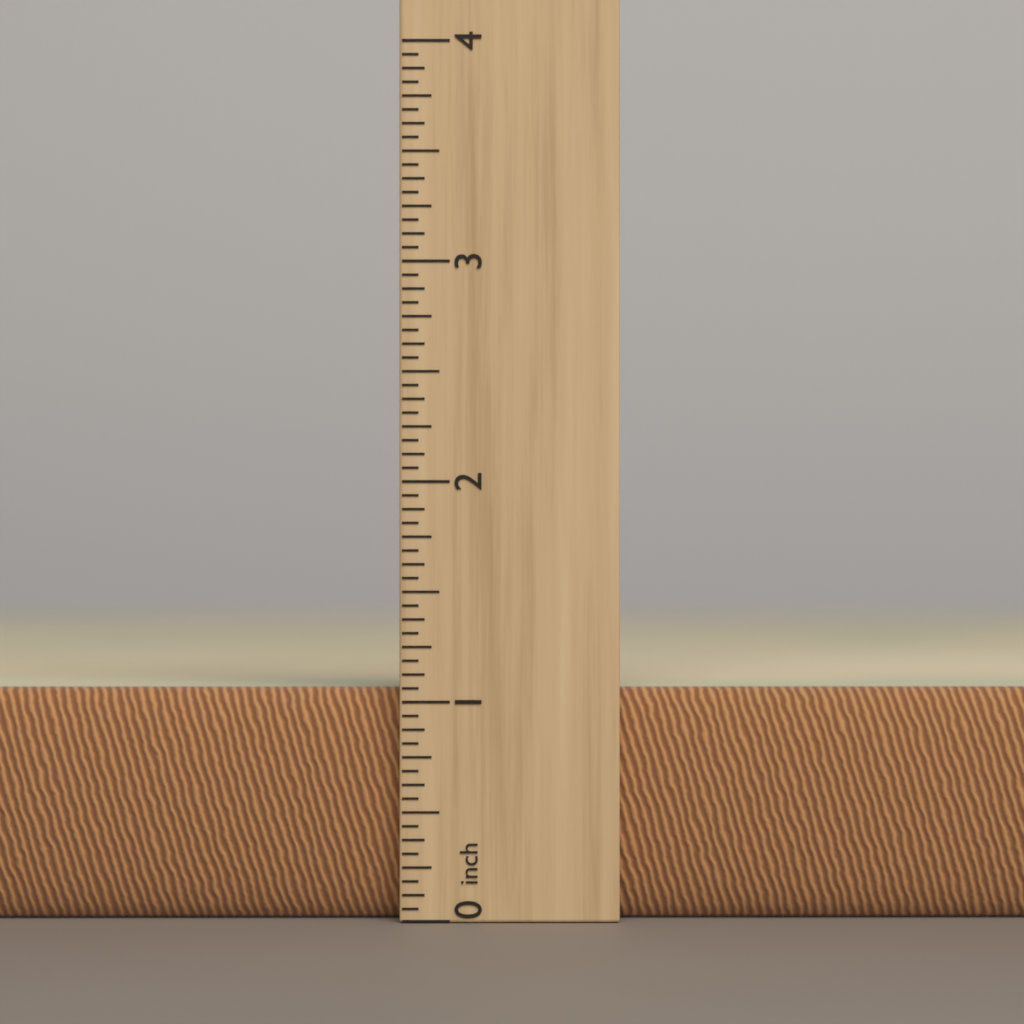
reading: 1.0625 inch
